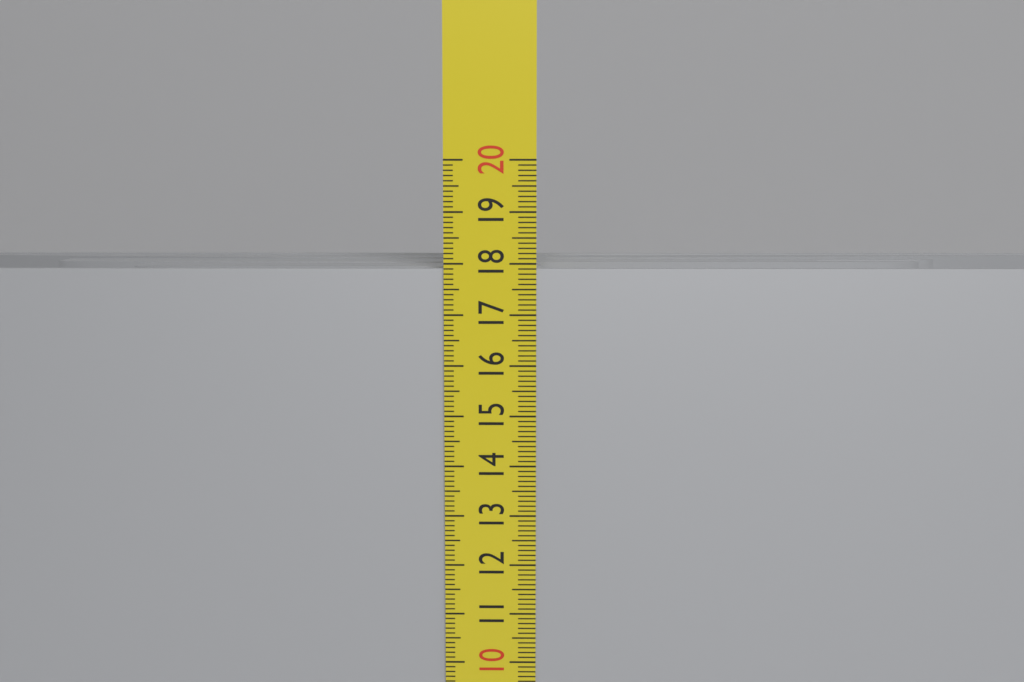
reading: 17.9 cm
